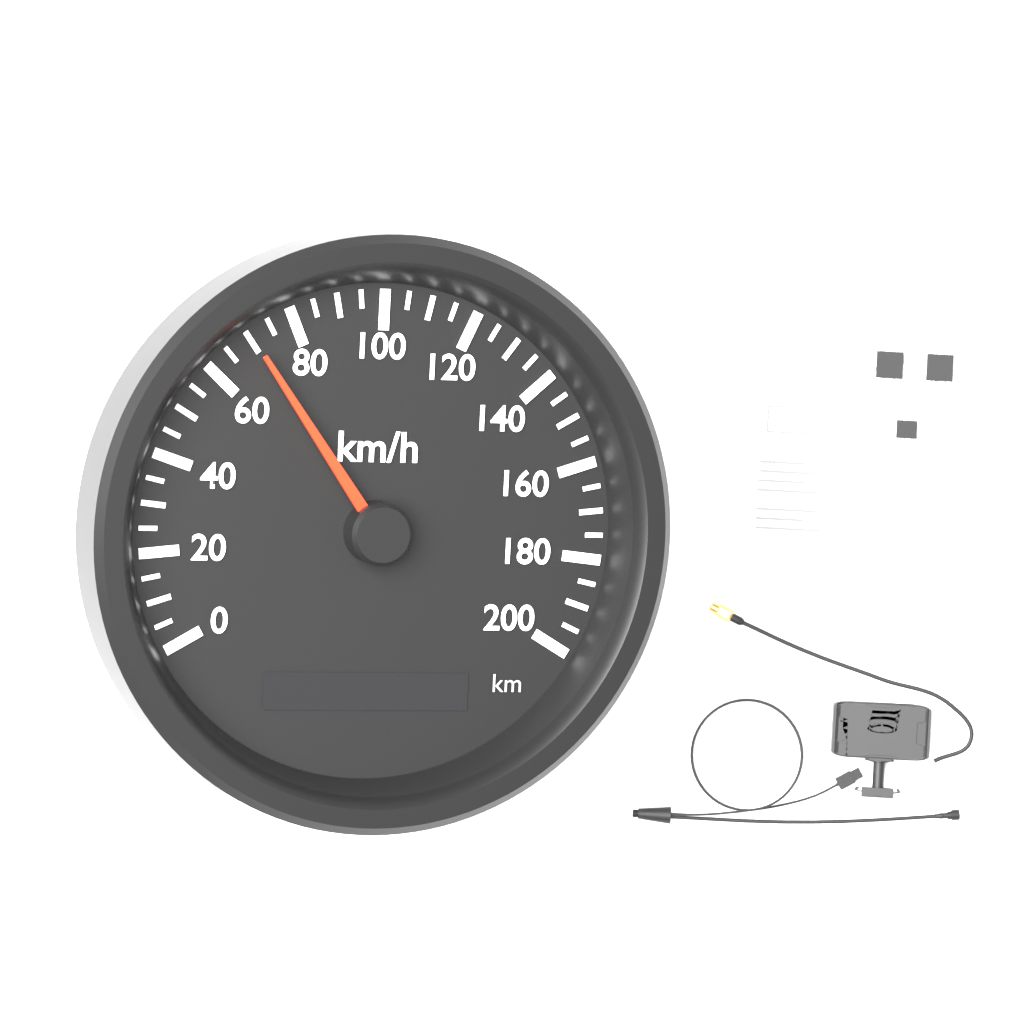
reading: 70 km/h
